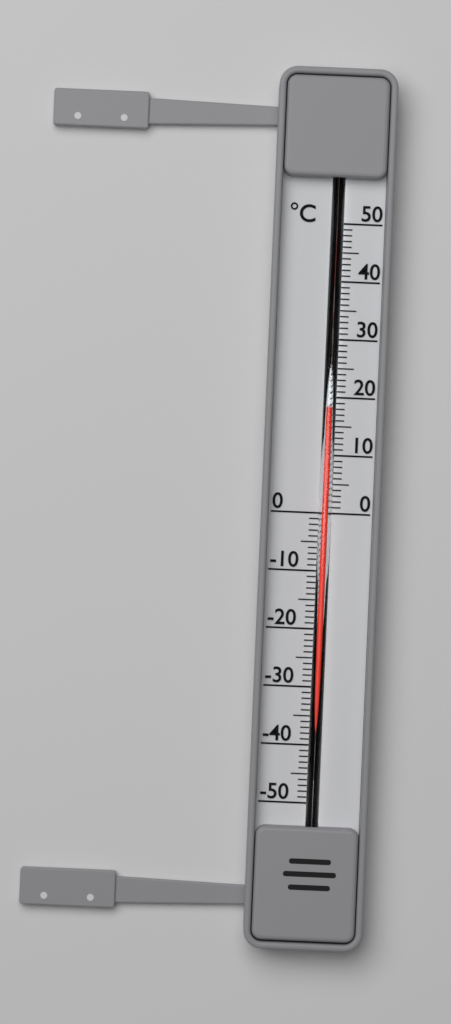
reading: 18 °C
